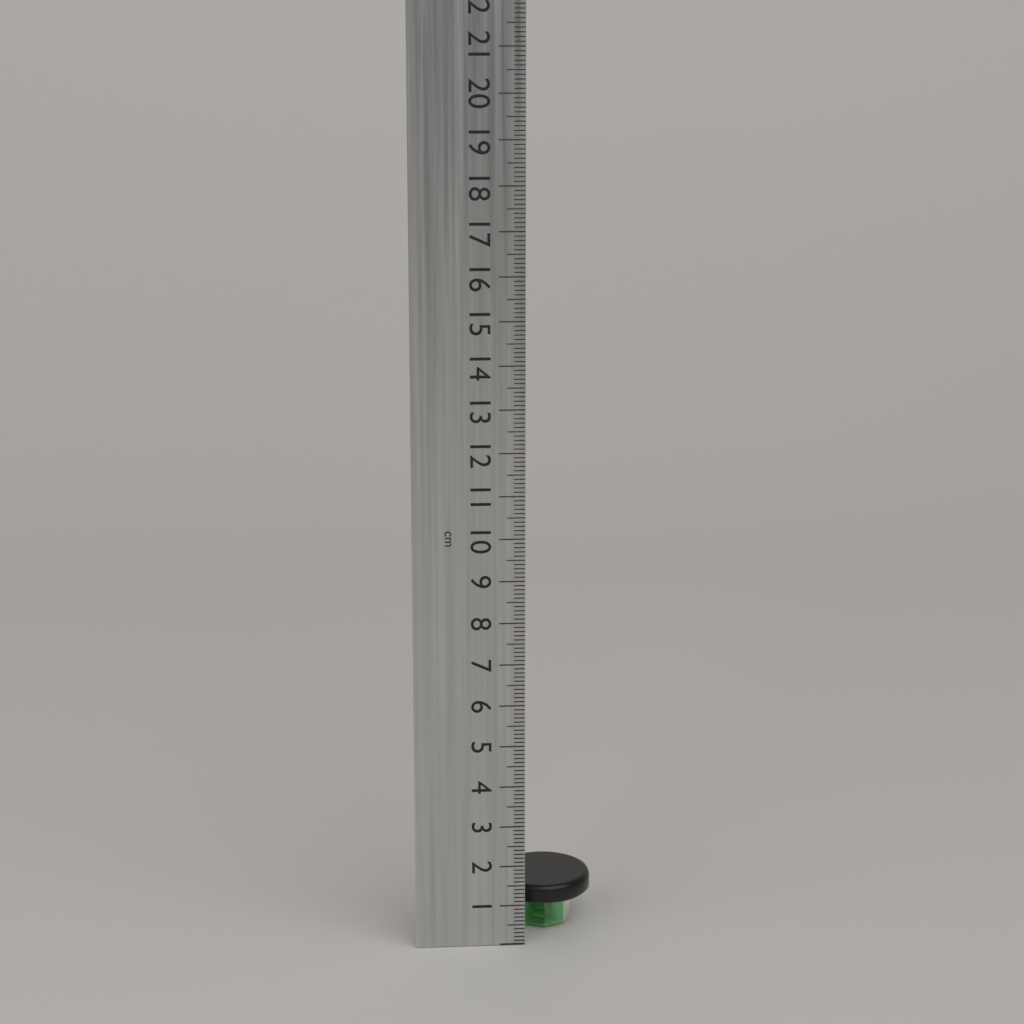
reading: 1.3 cm
